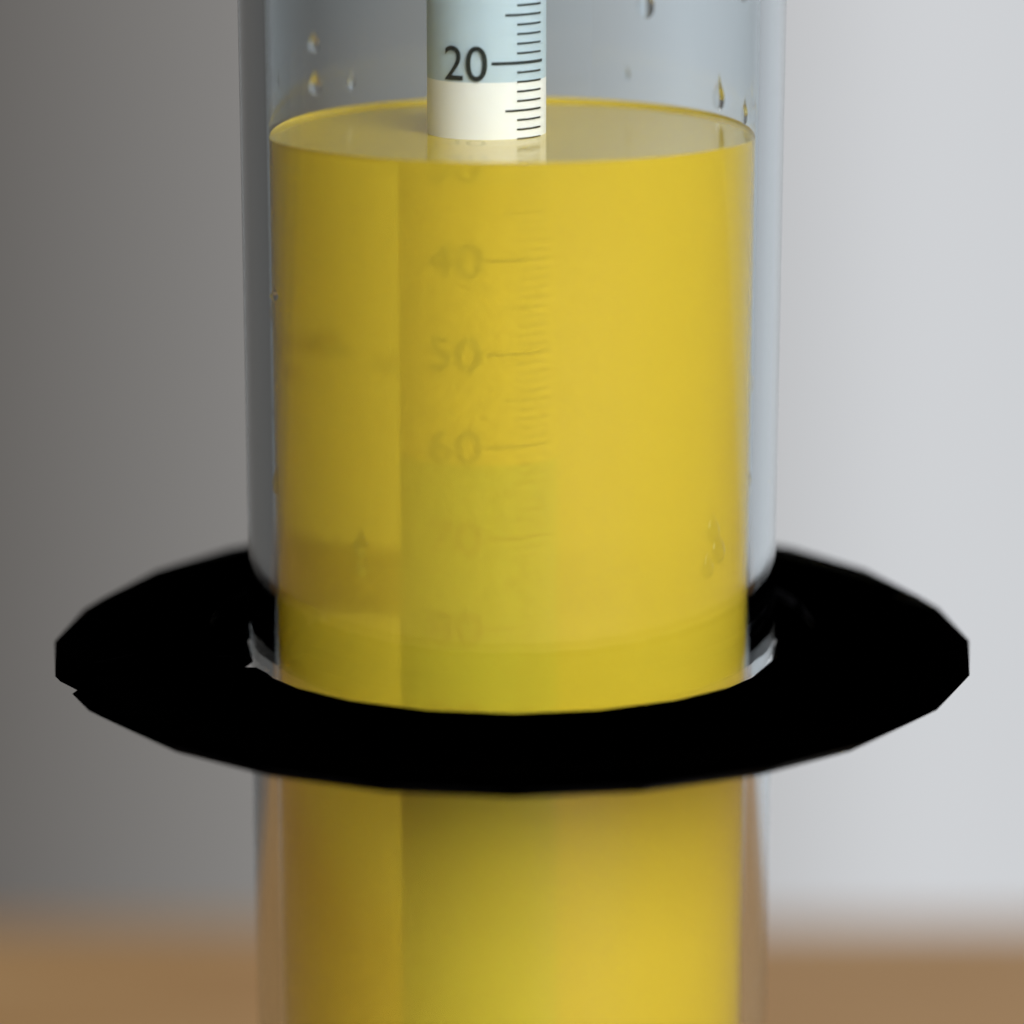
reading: 28 (no unit)
